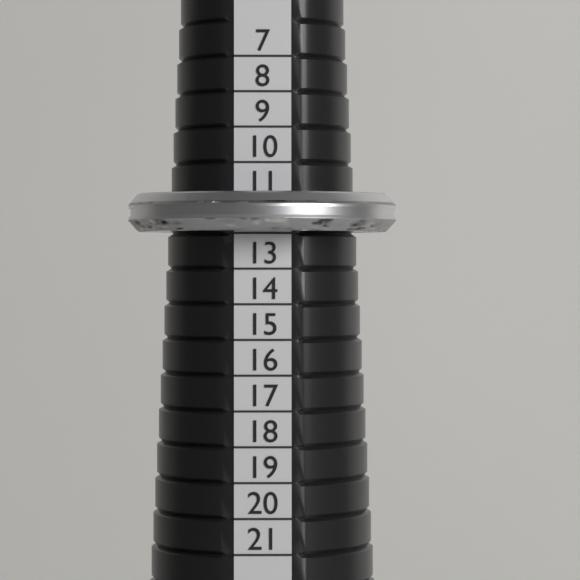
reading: 12 (no unit)
